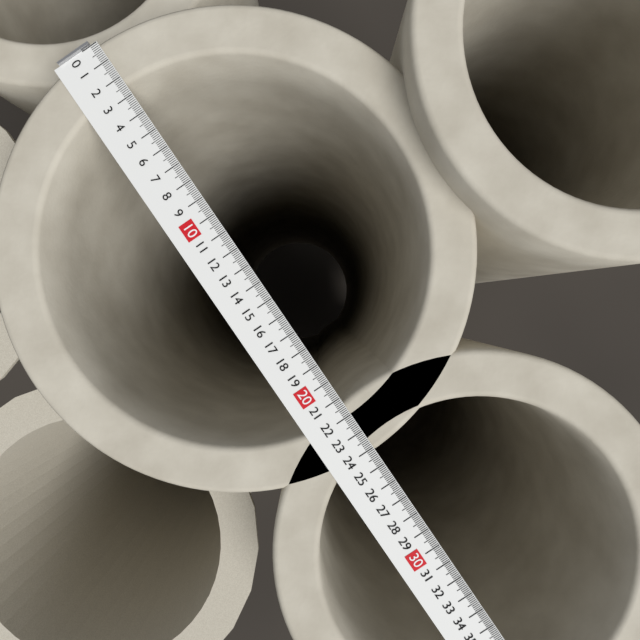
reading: 24.2 (no unit)
